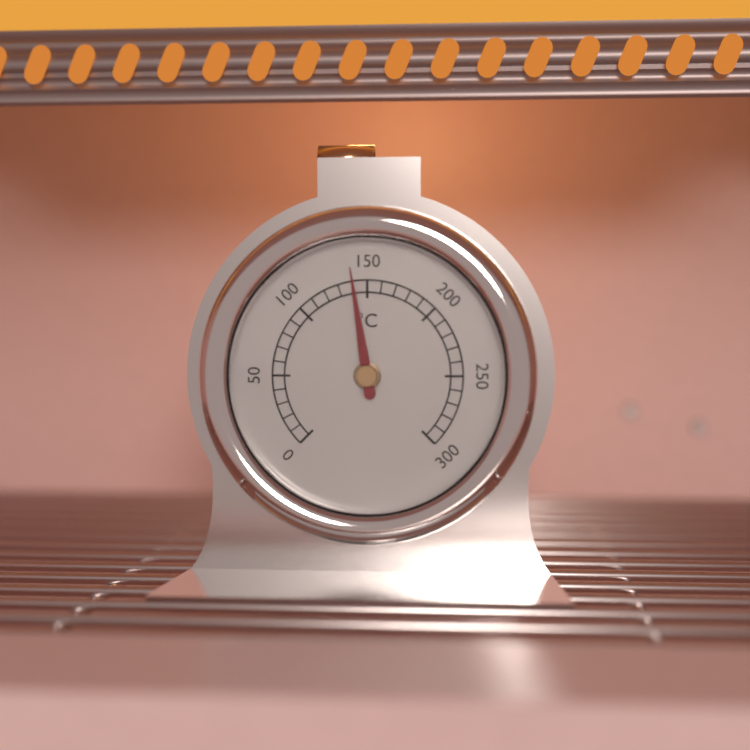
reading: 140 °C
